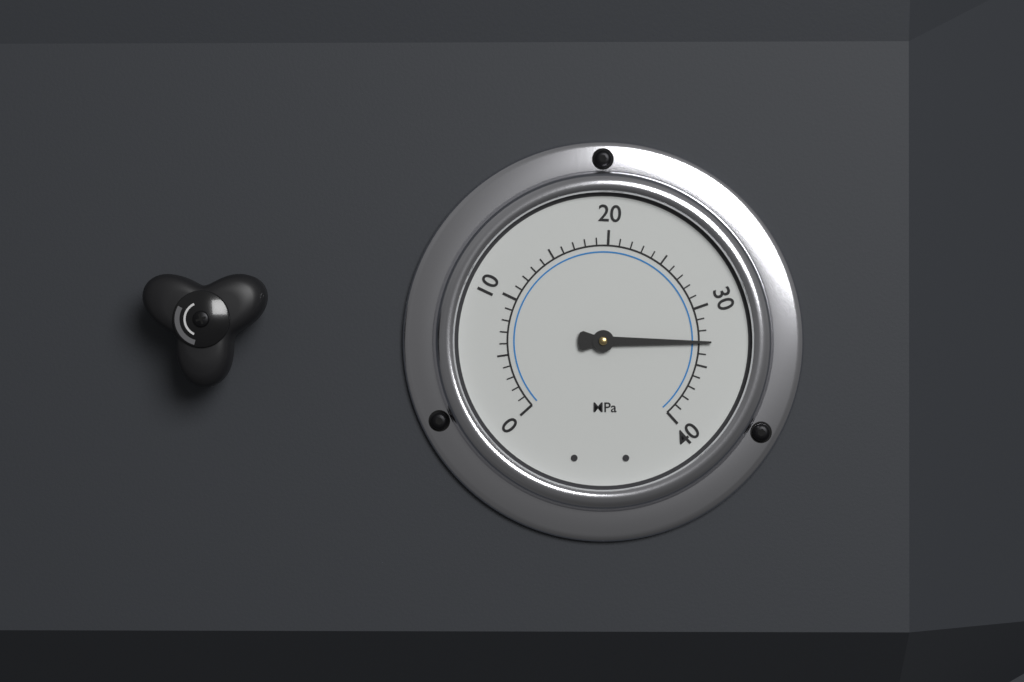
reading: 33 MPa
